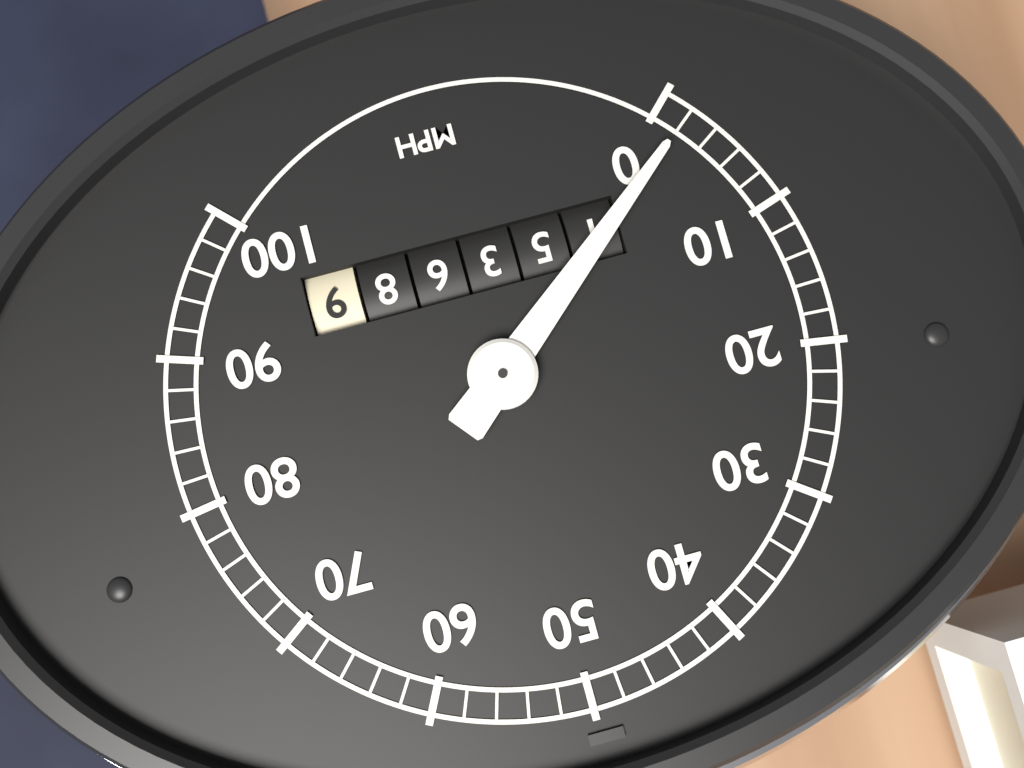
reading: 2 mph
